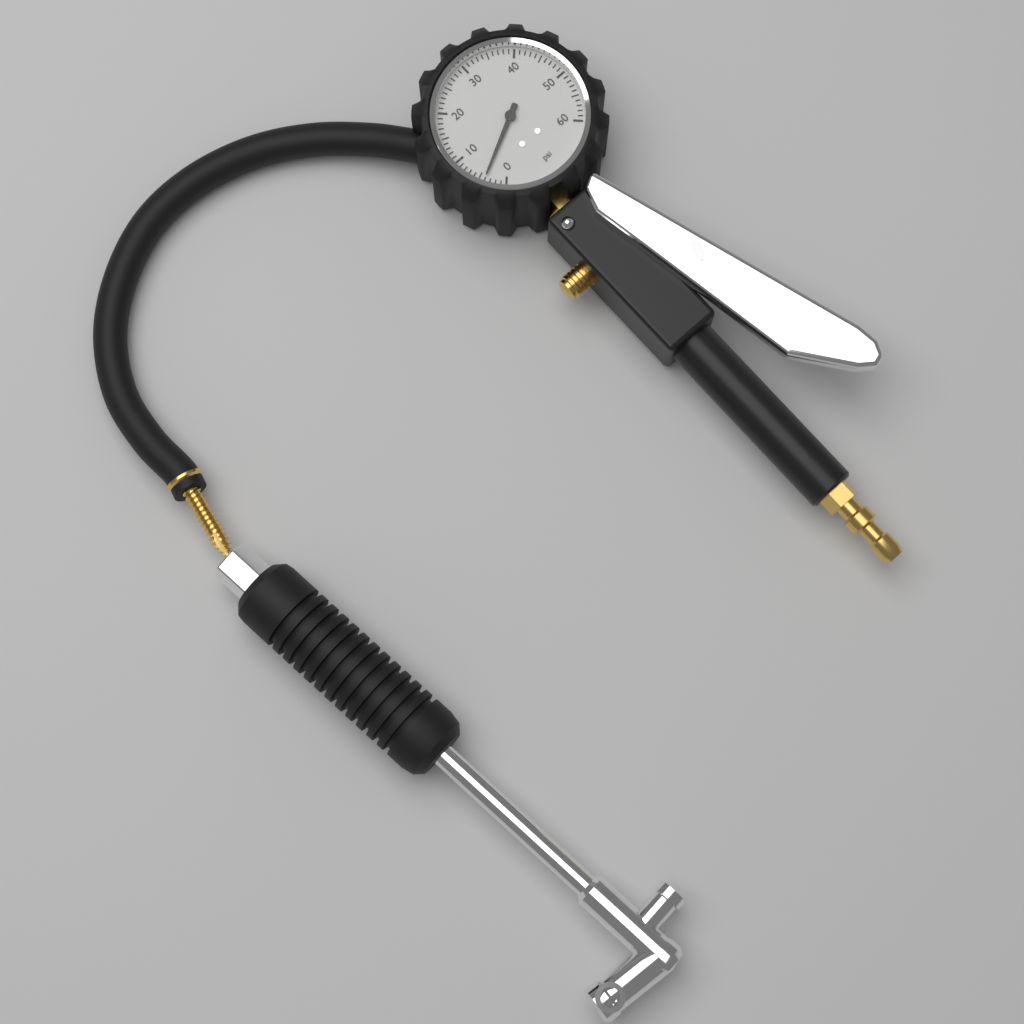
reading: 4 psi
